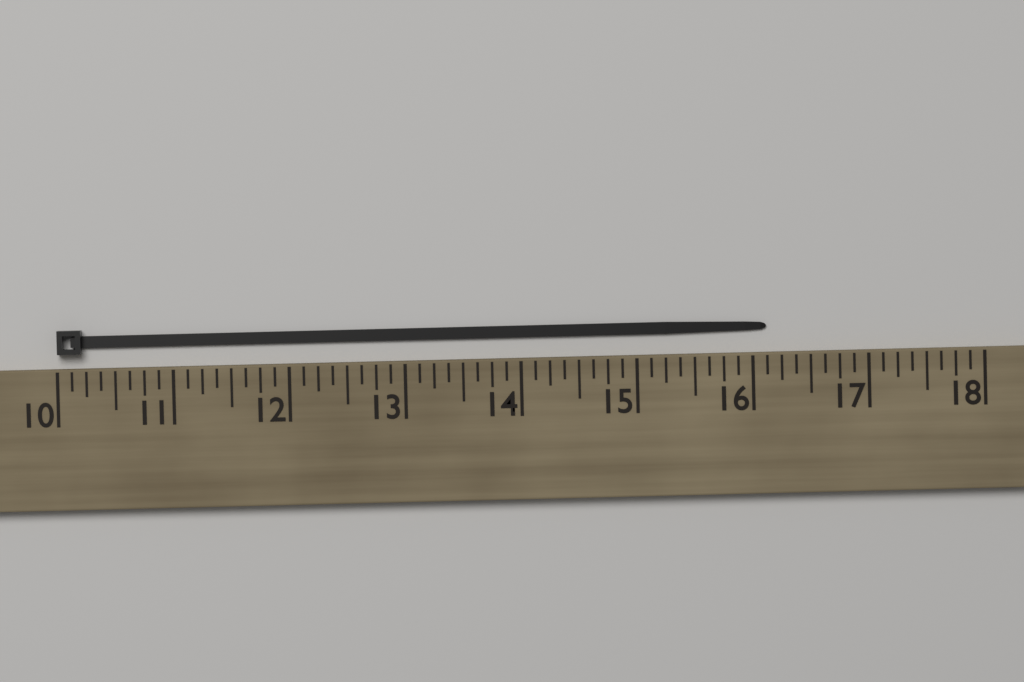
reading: 16.125 (no unit)
